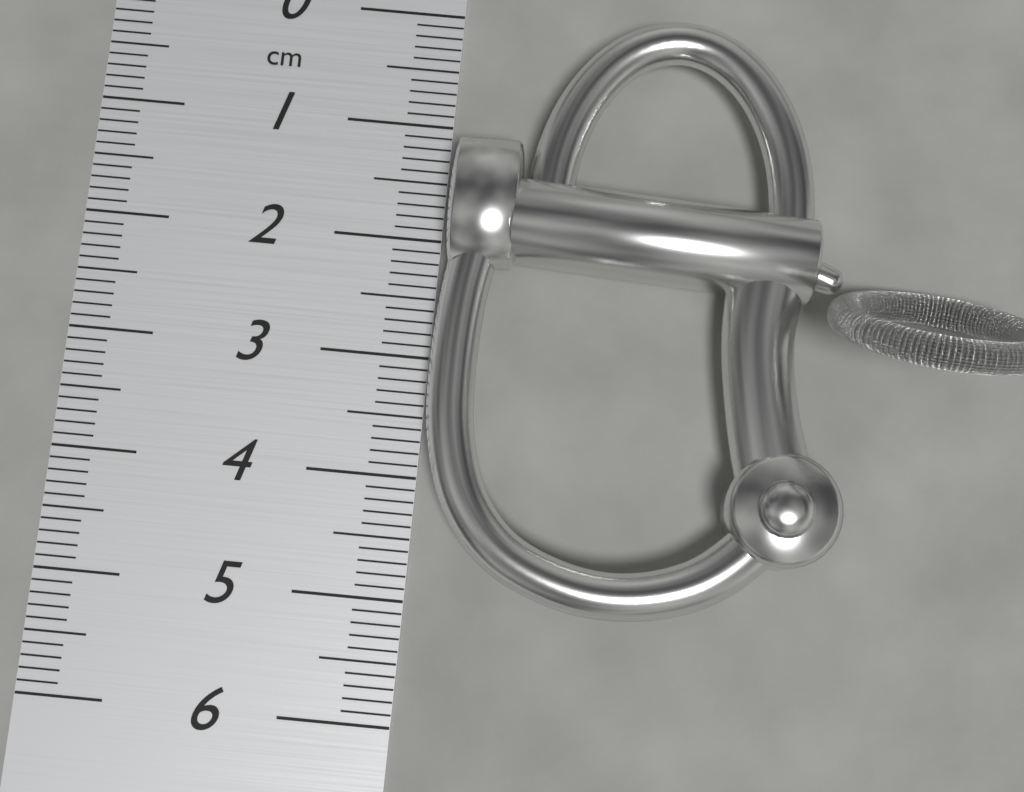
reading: 5.0 cm
